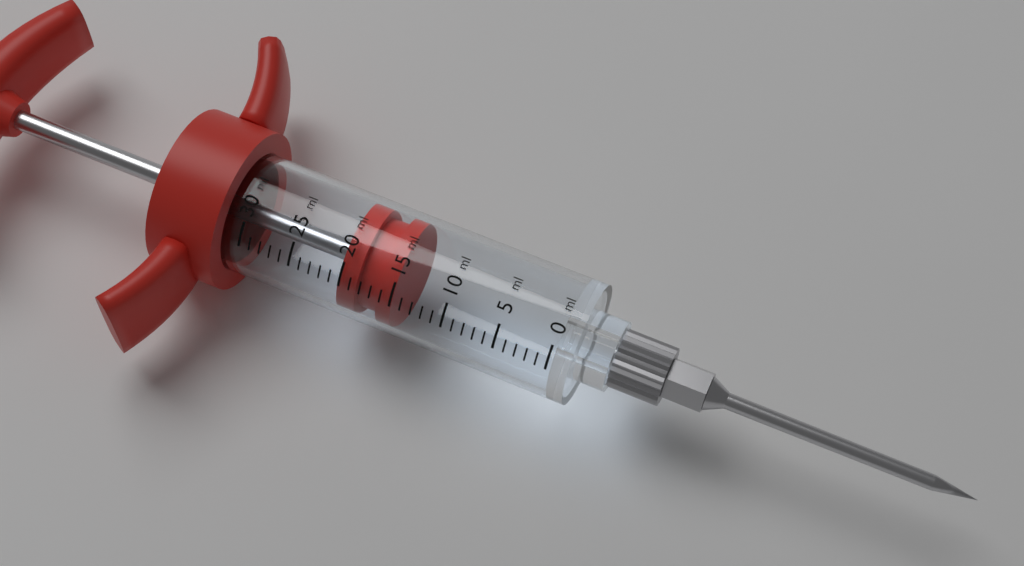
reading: 15 ml
